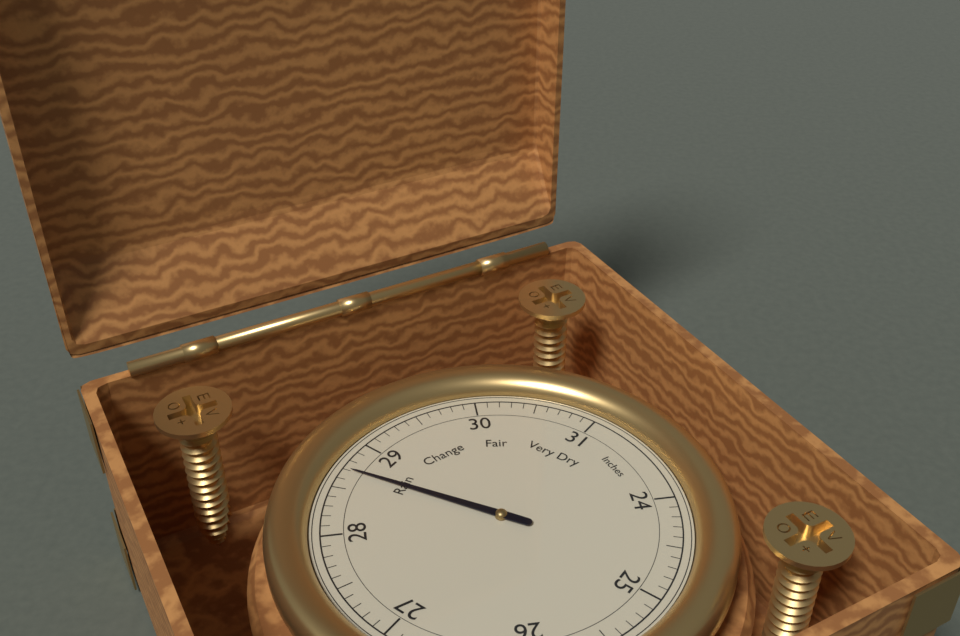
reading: 28.7 Inches
